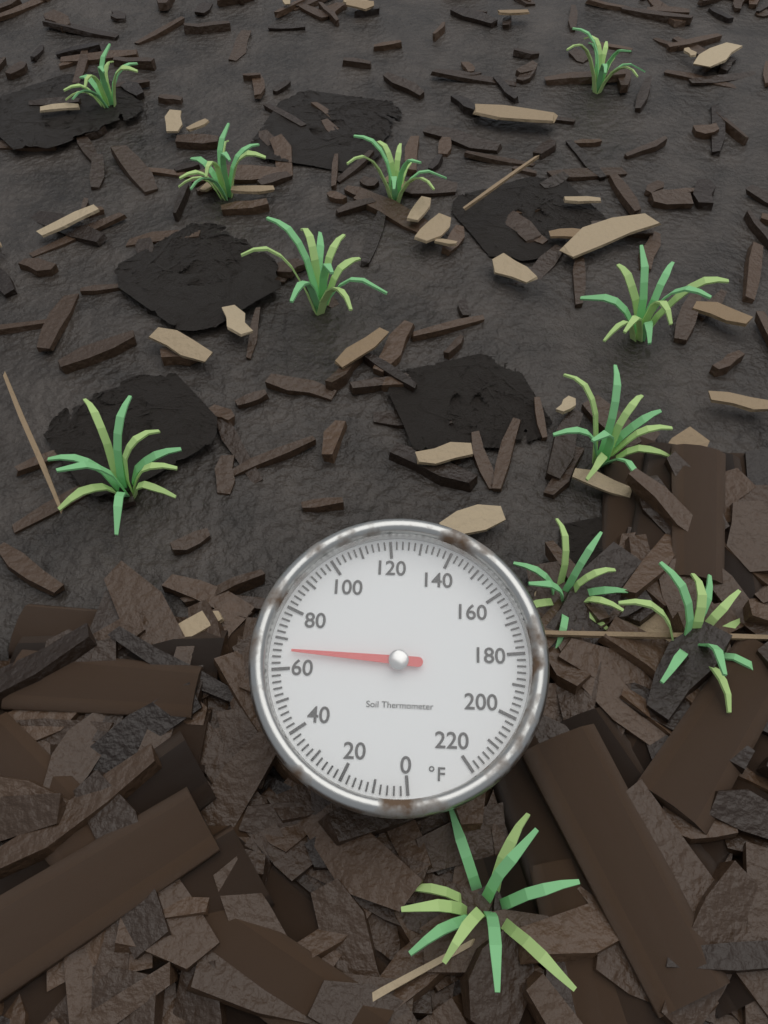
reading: 66 °F
